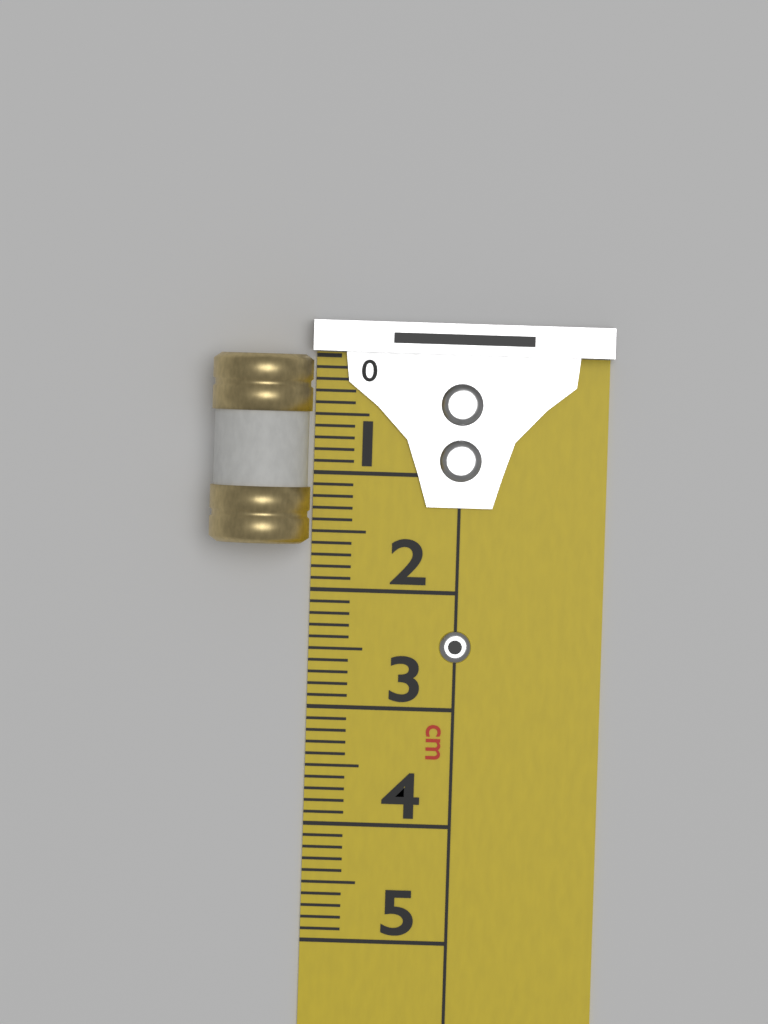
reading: 1.6 cm
